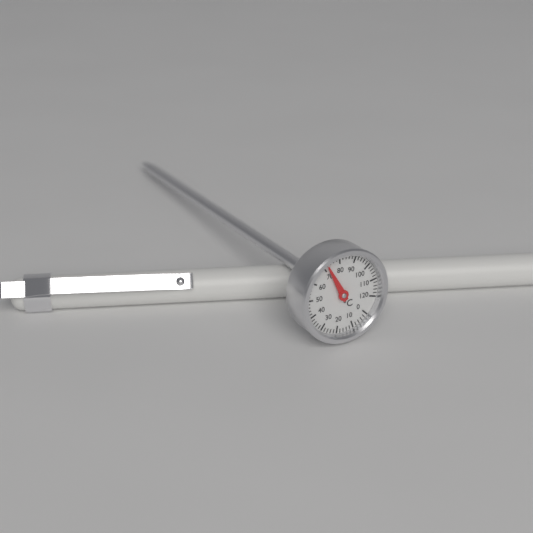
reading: 72 °C
